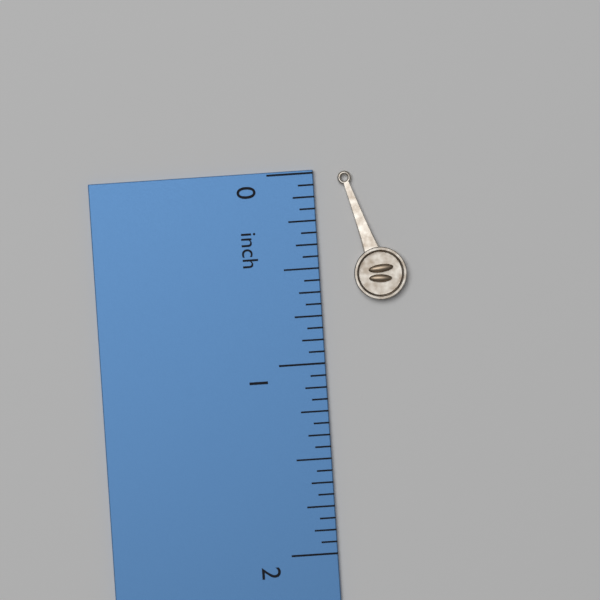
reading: 0.6875 inch
